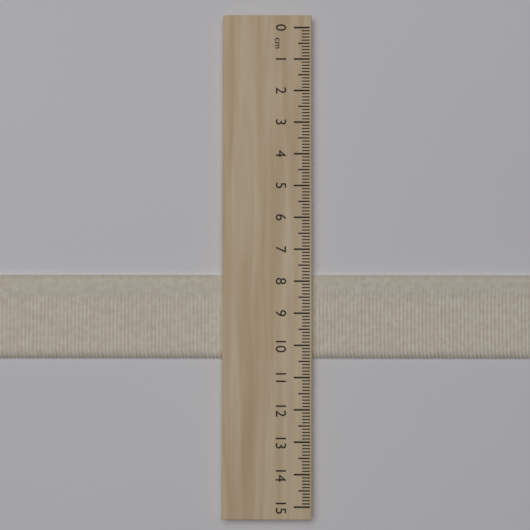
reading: 10.4 cm
